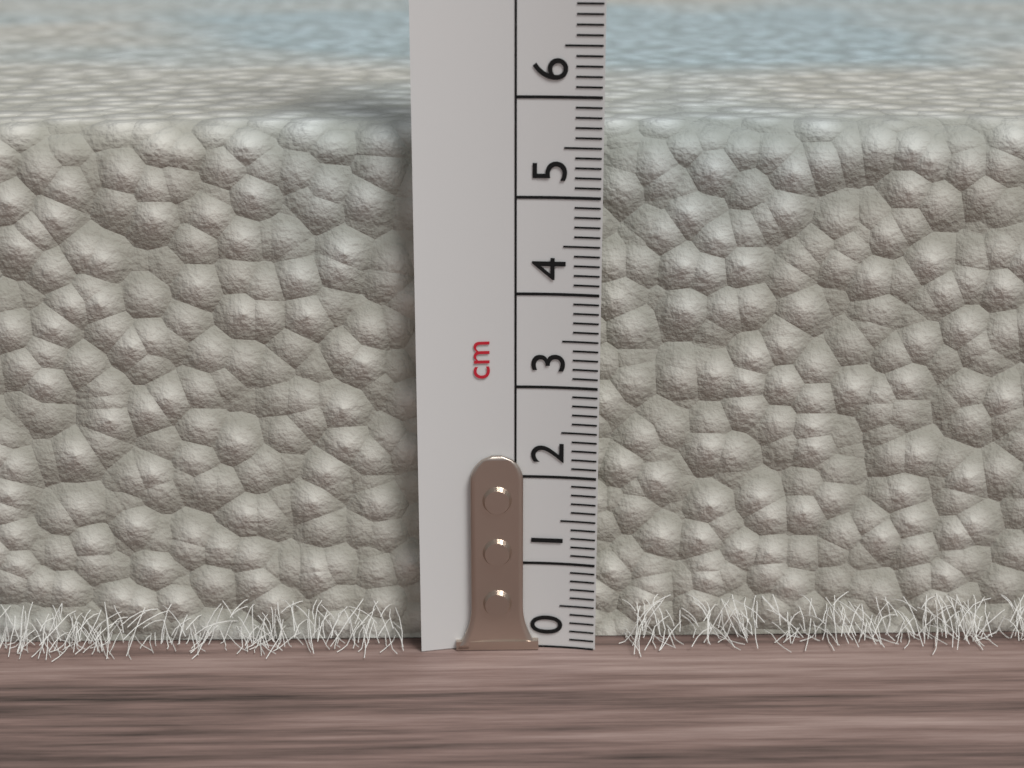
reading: 5.7 cm
